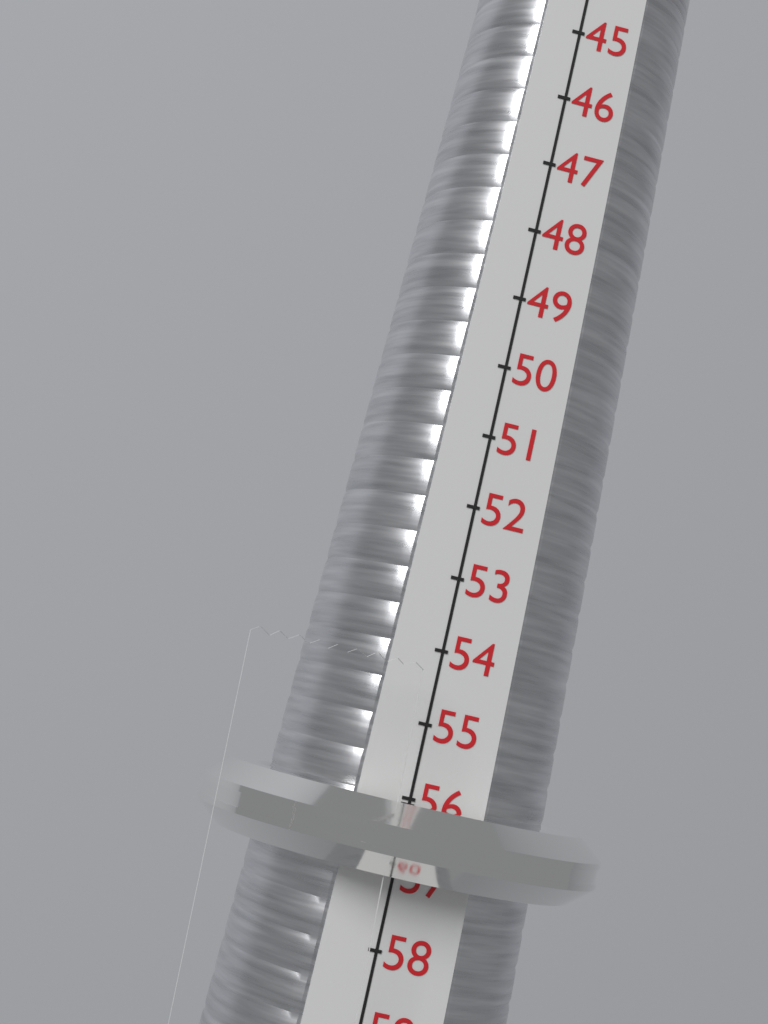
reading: 57 (no unit)
